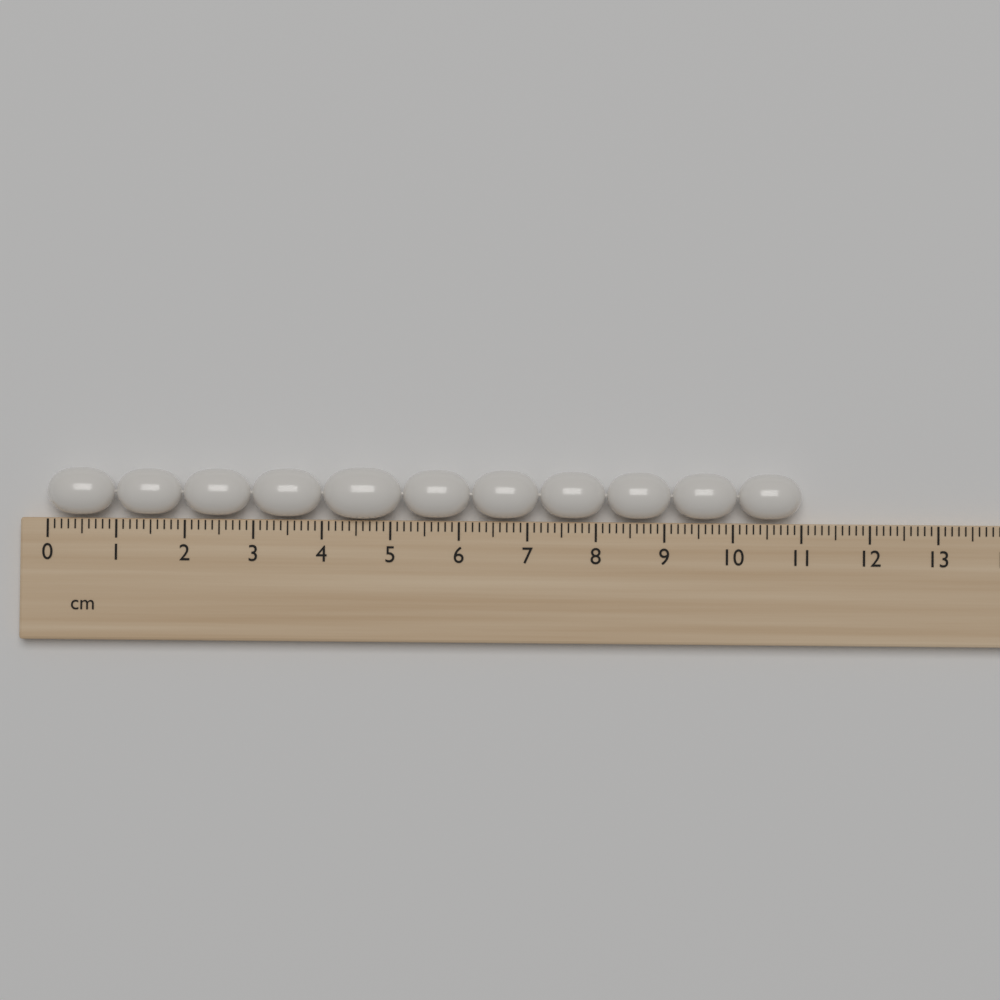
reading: 11.0 cm
